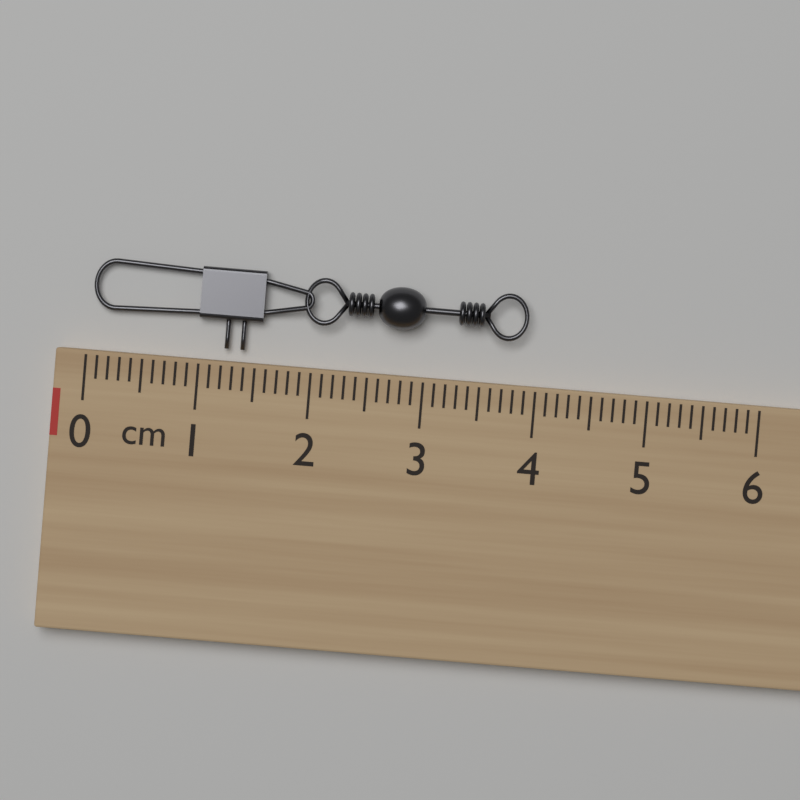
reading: 3.9 cm
